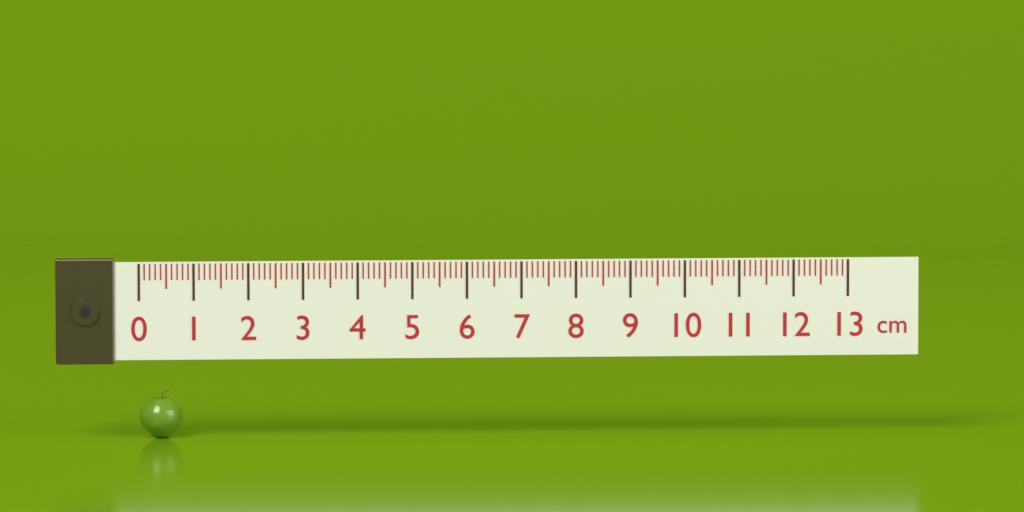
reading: 0.8 cm
